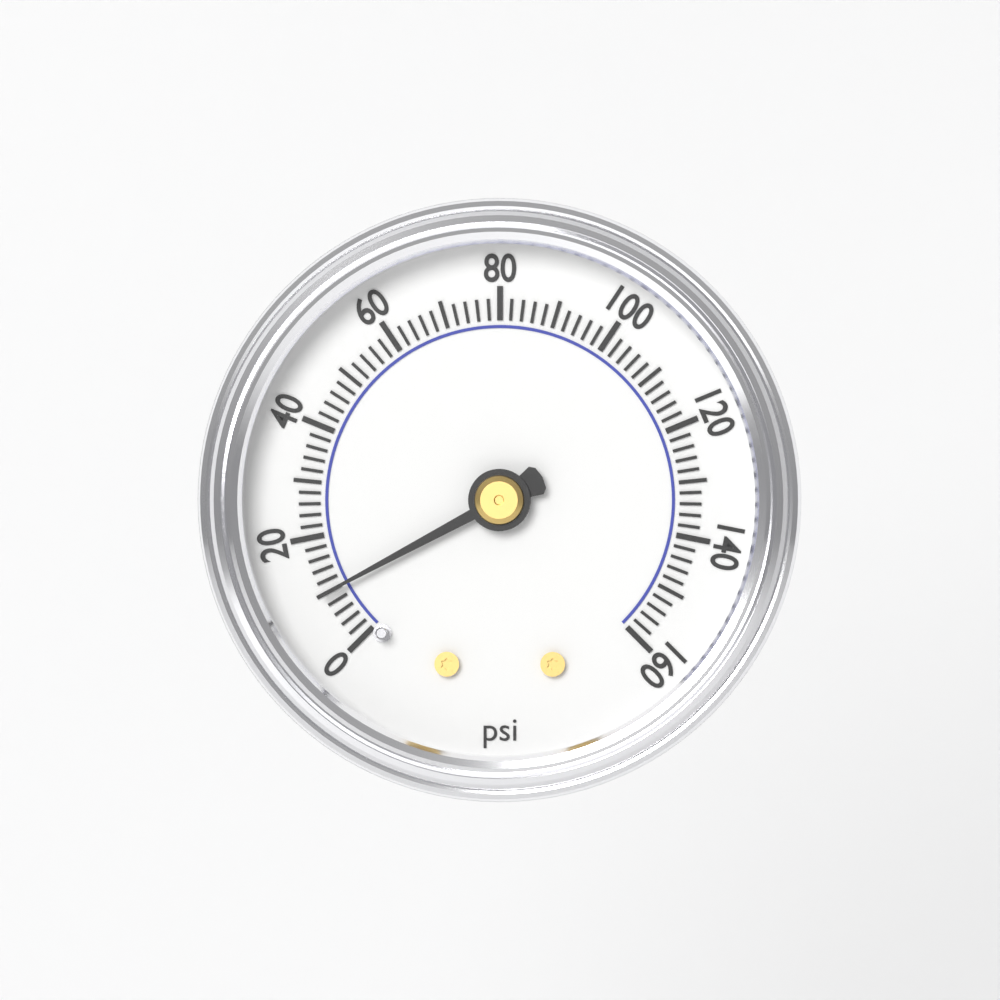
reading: 10 psi
